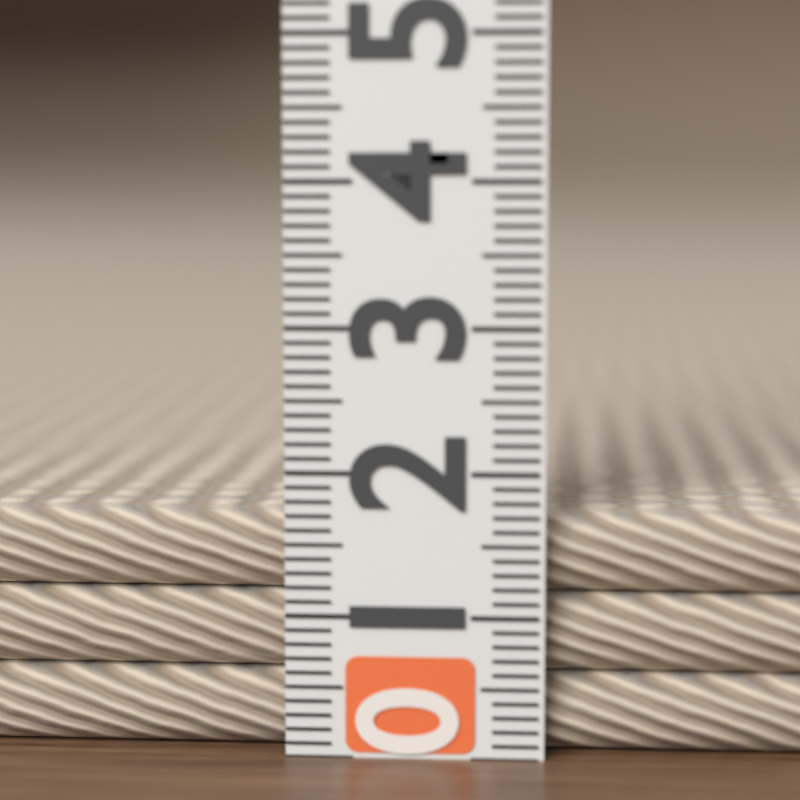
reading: 1.7 (no unit)
